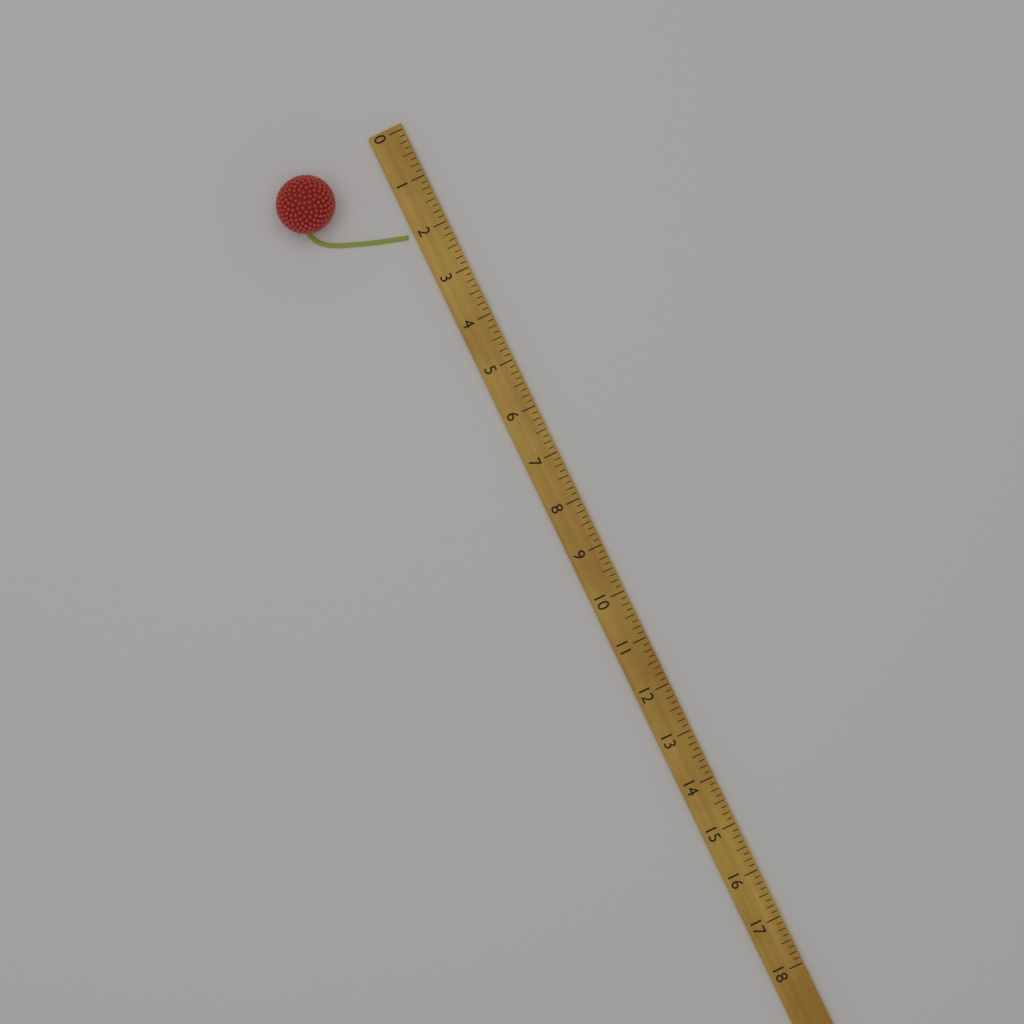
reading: 2.000 (no unit)
